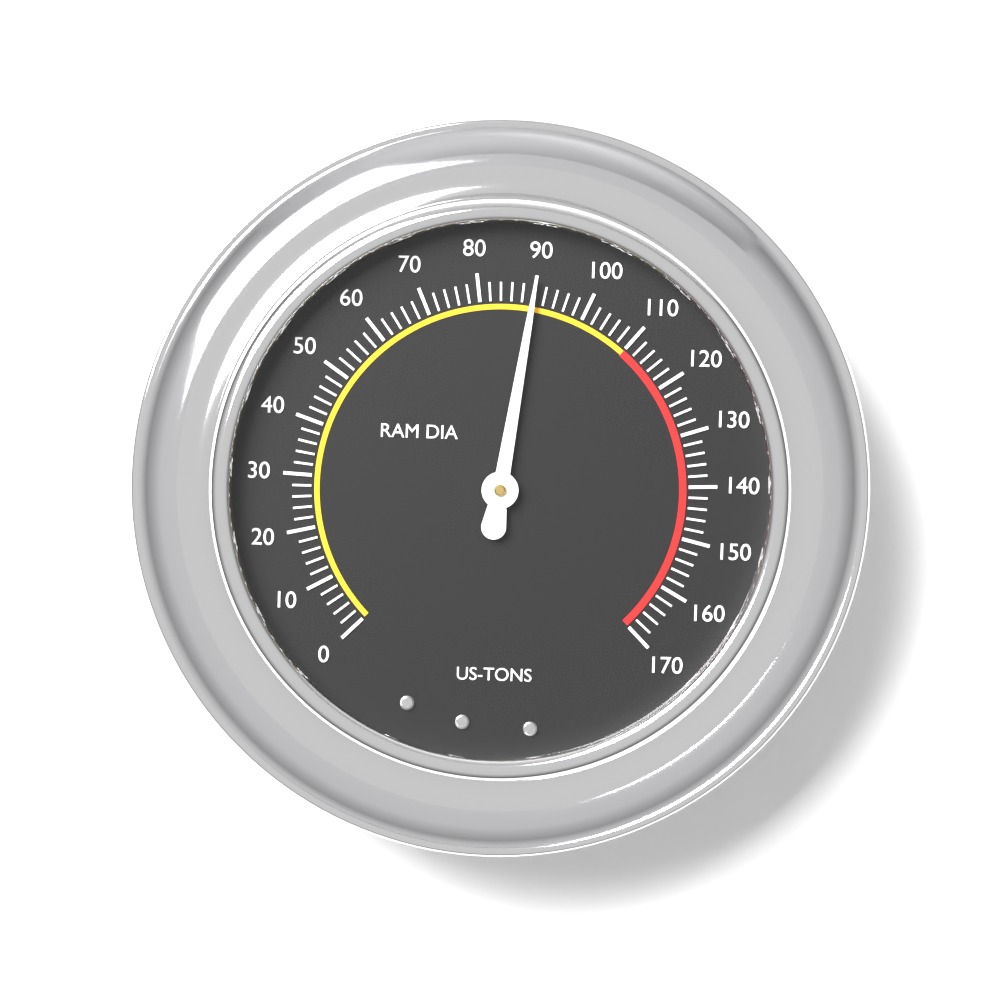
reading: 90 US-TONS
